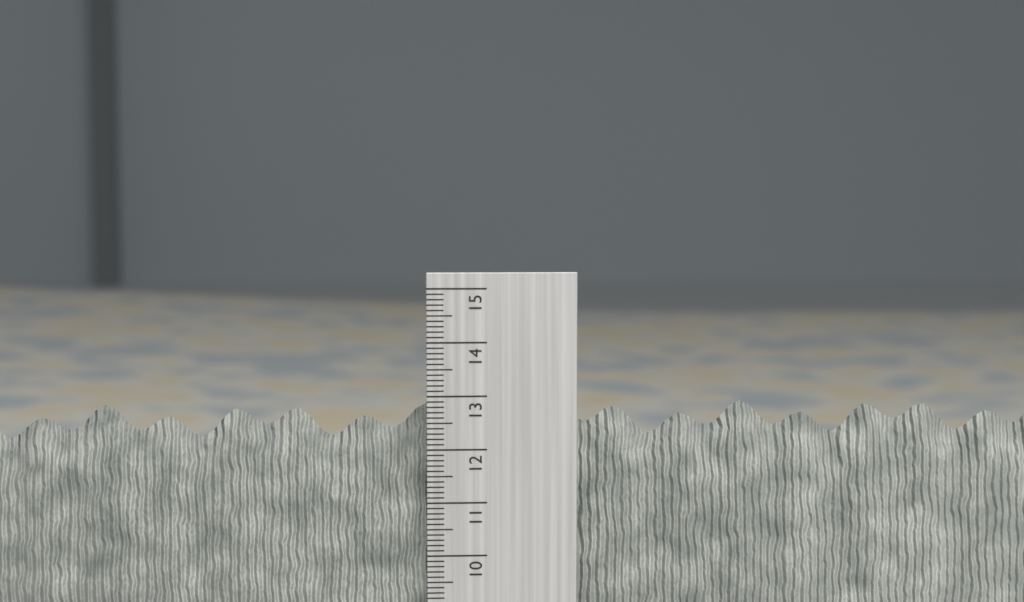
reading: 12.8 cm
